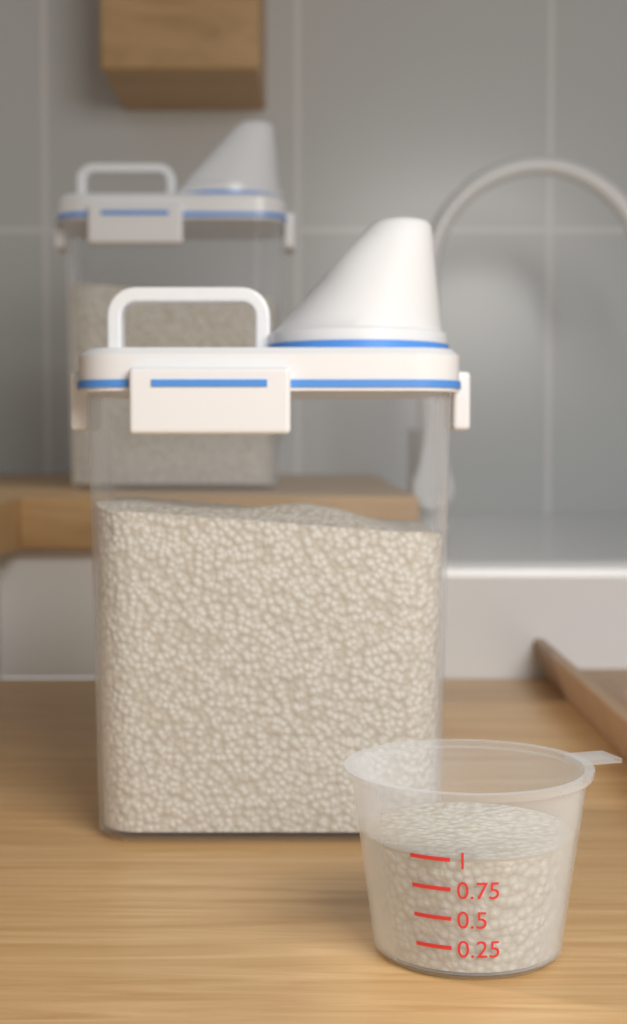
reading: 1.00 (no unit)
